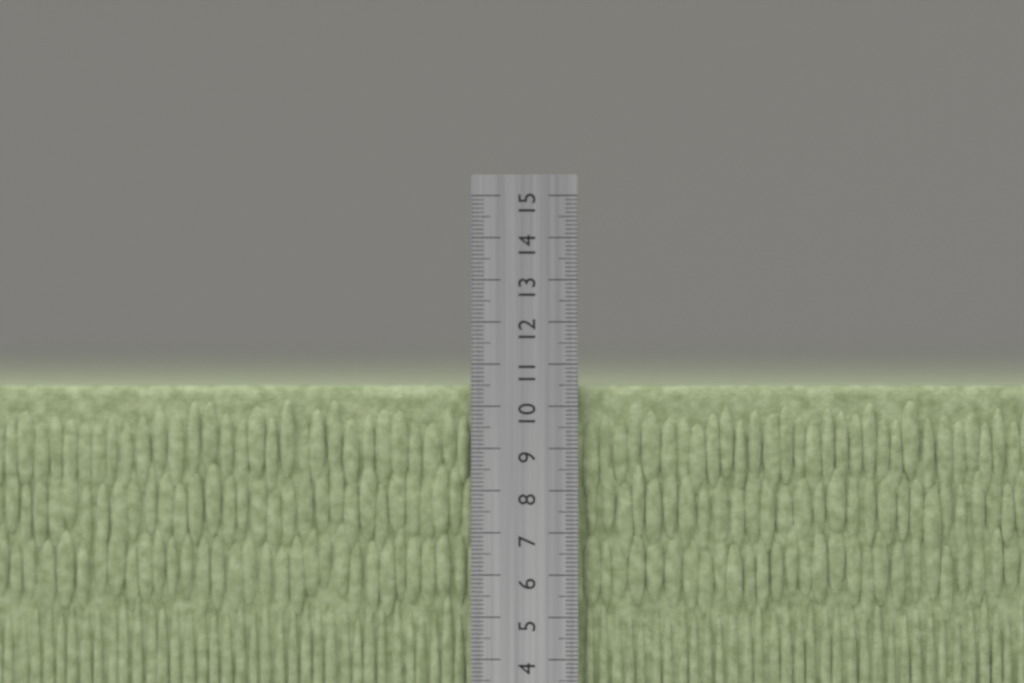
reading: 10.5 cm
